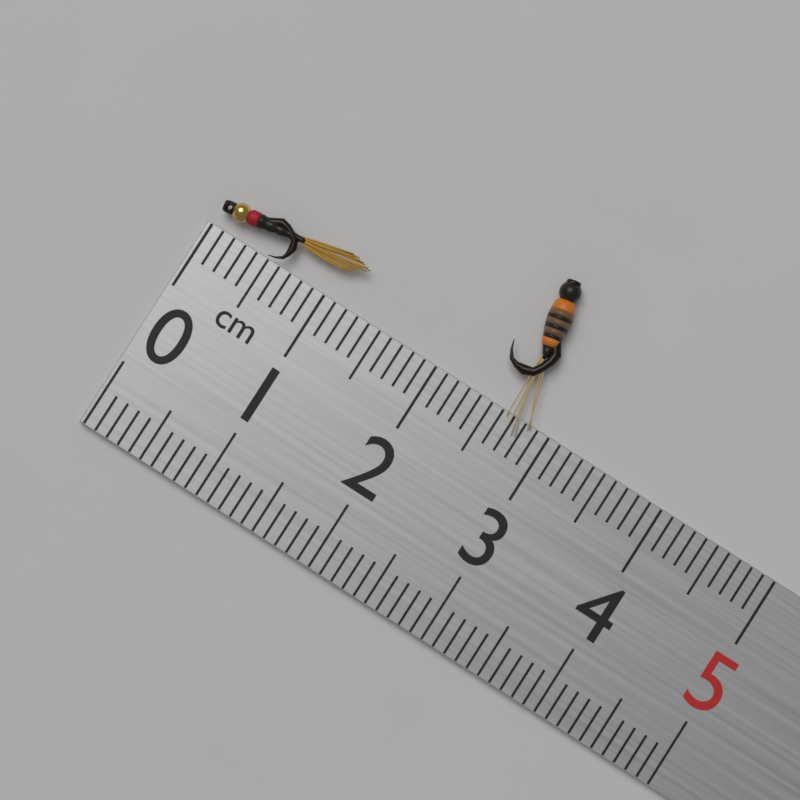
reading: 1.2 cm
